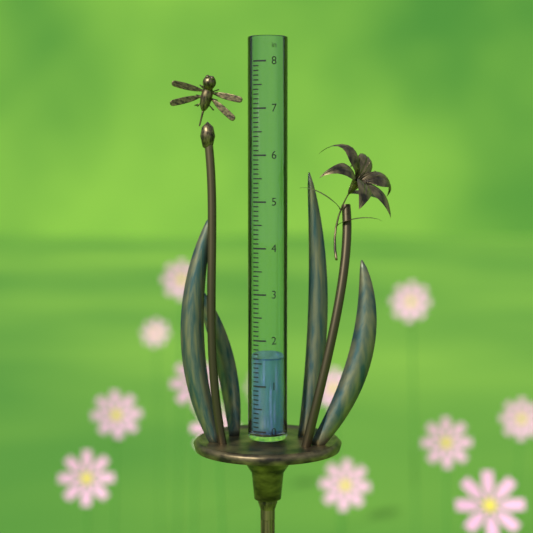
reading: 1.6 in
